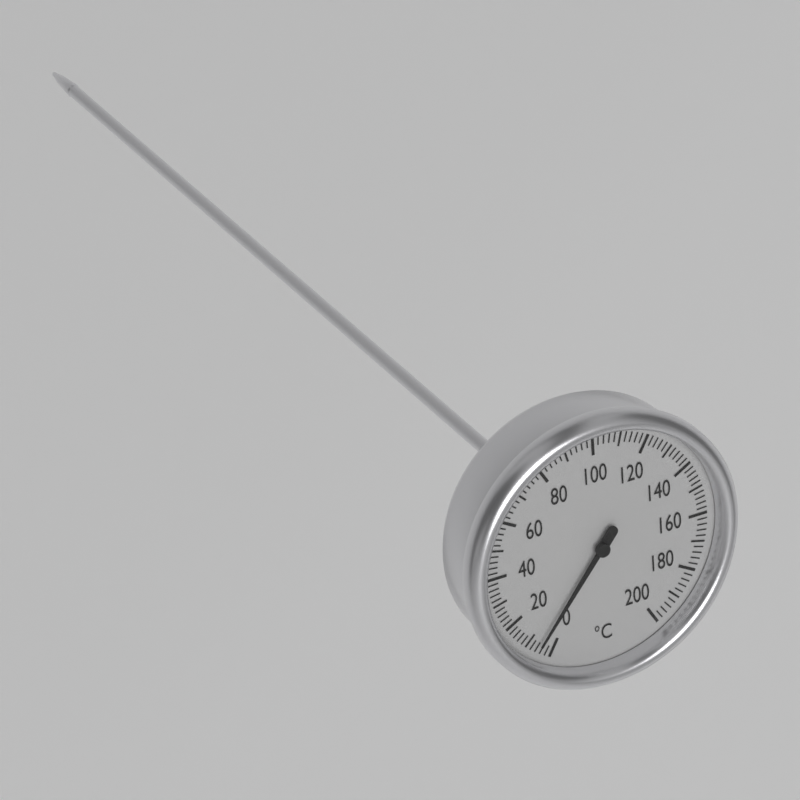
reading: 6 °C
